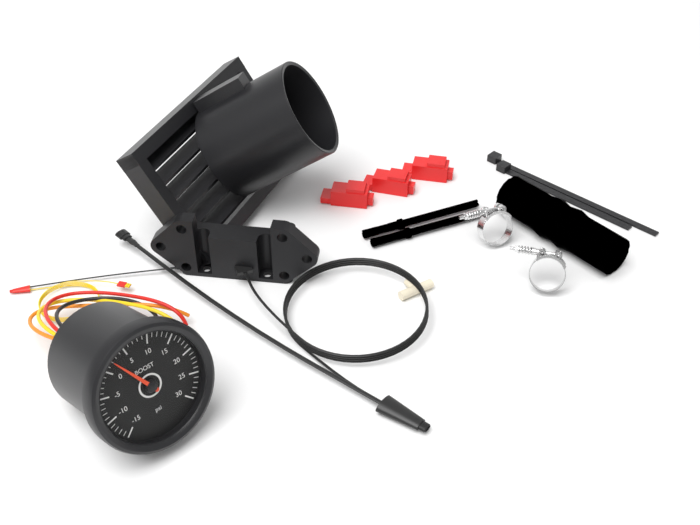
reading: 2 psi
